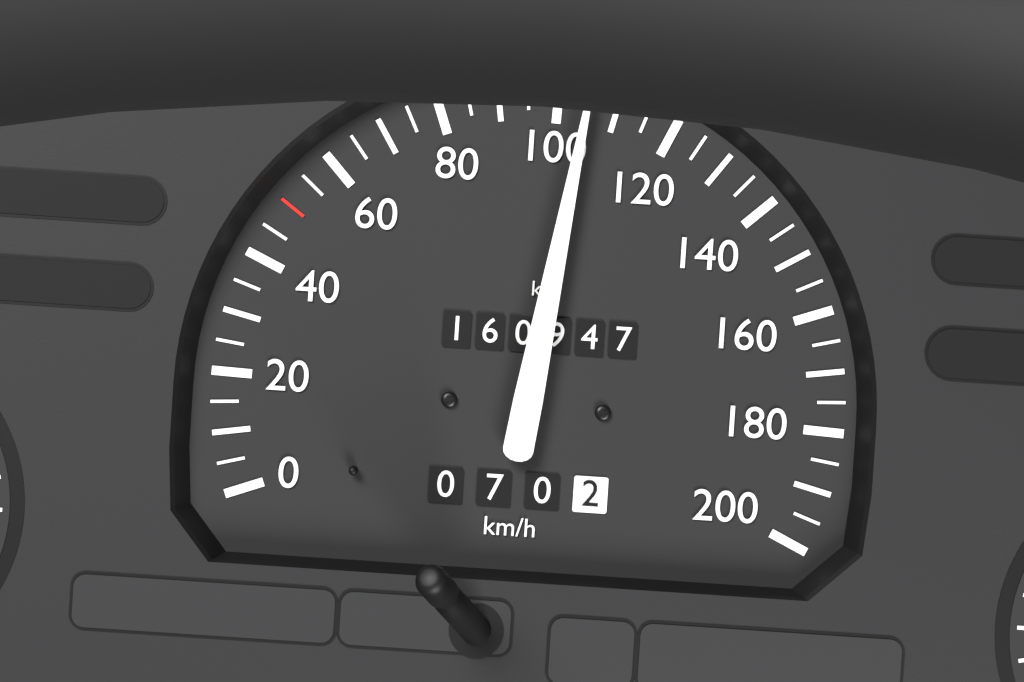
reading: 105 km/h
